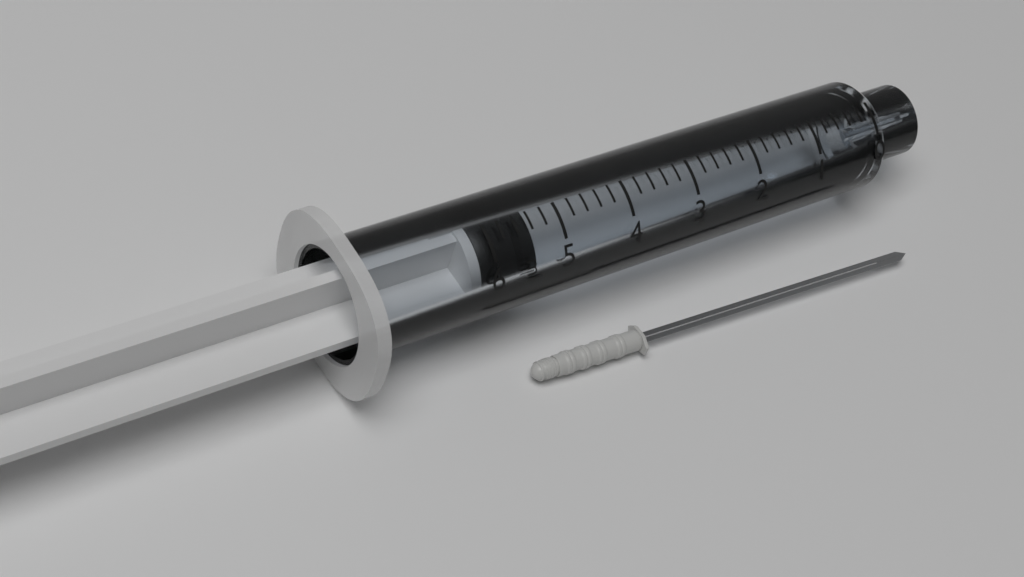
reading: 5.4 ml
